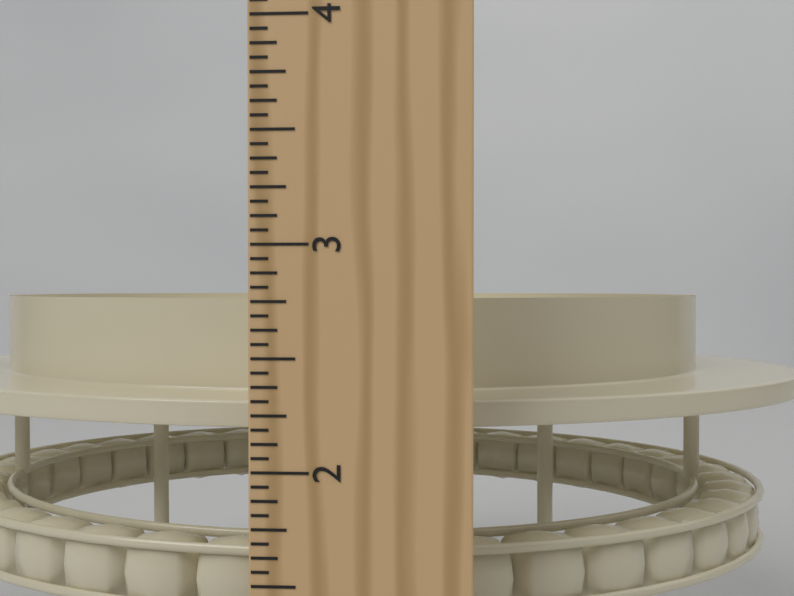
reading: 2.7500 in
